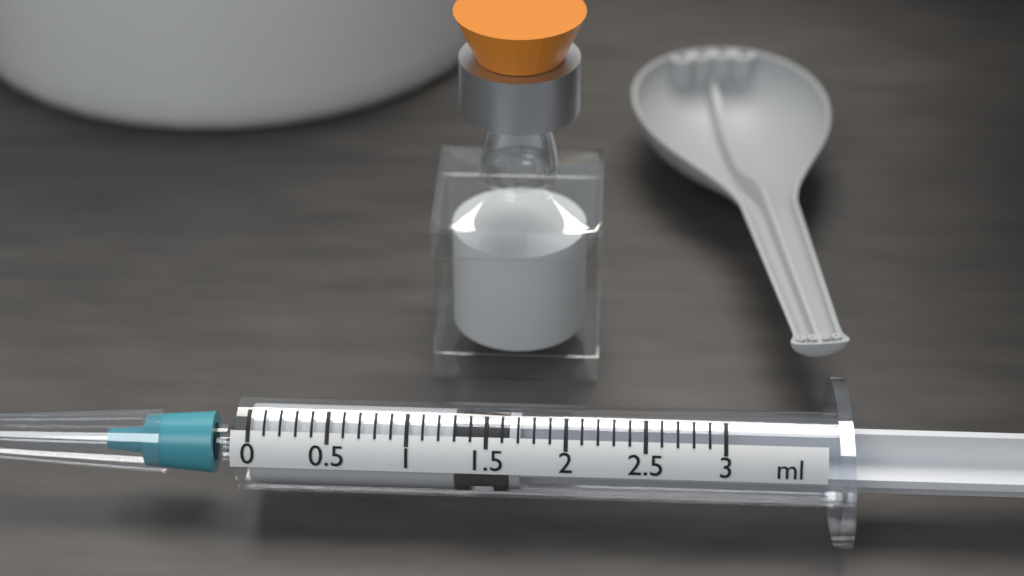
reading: 1.3 ml
